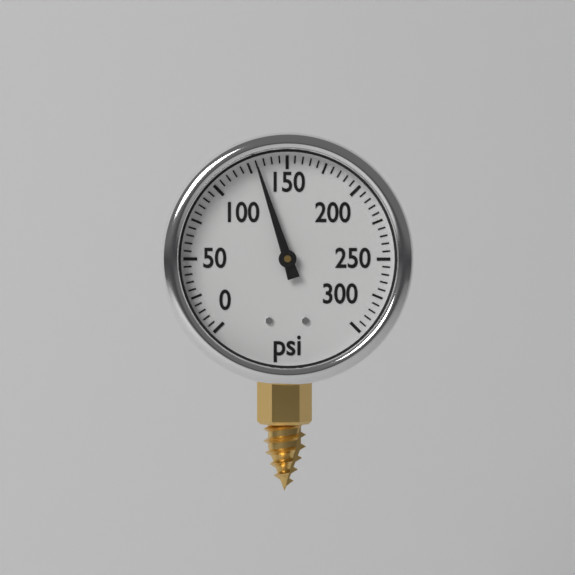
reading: 130 psi
